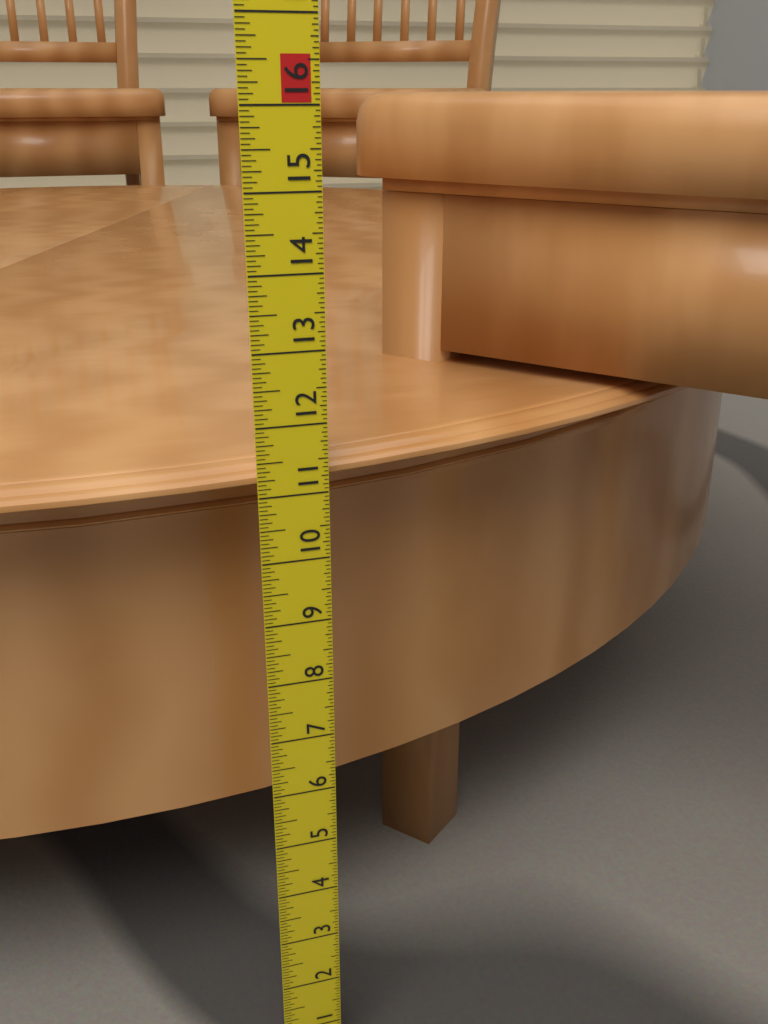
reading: 11.3750 in
